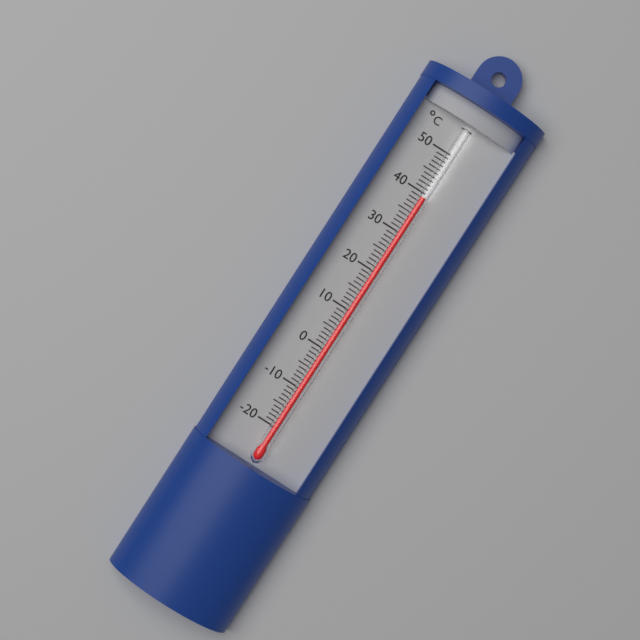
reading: 39 °C
